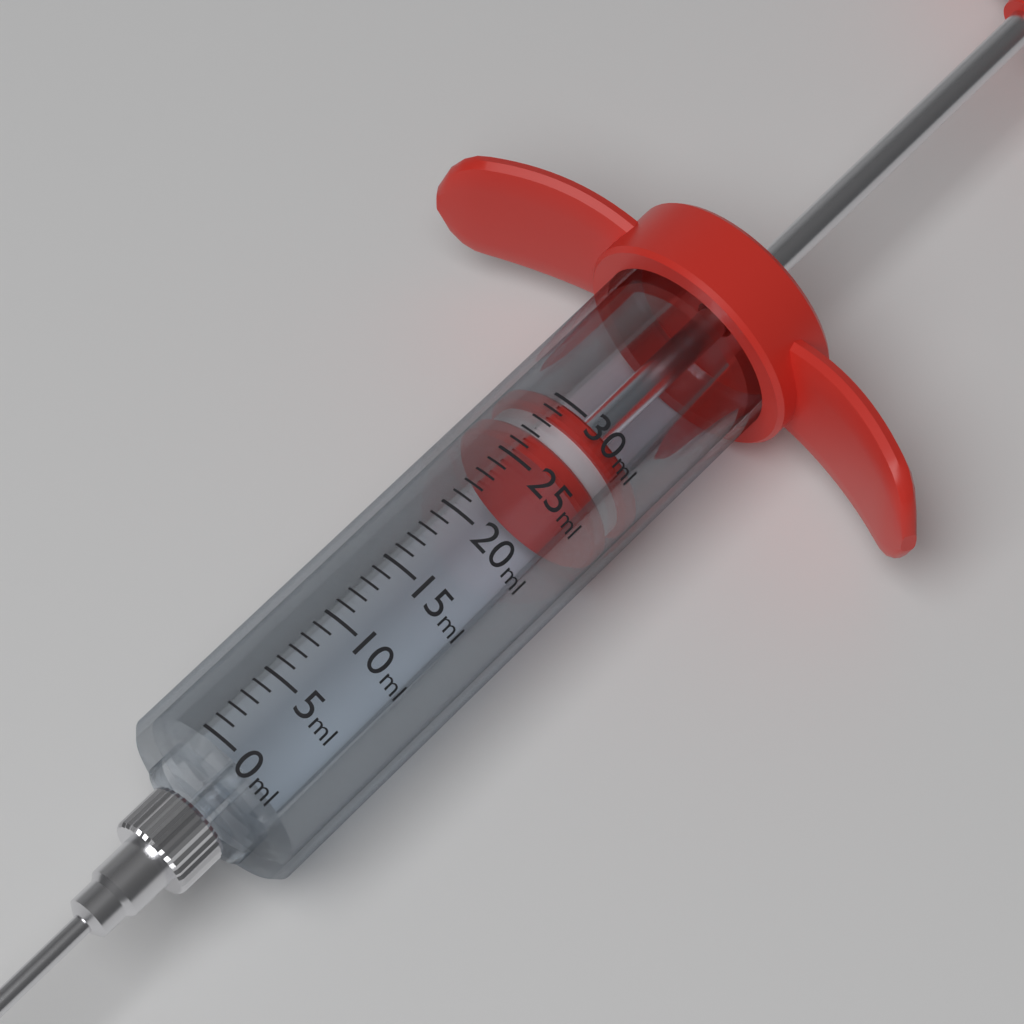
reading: 26 ml
